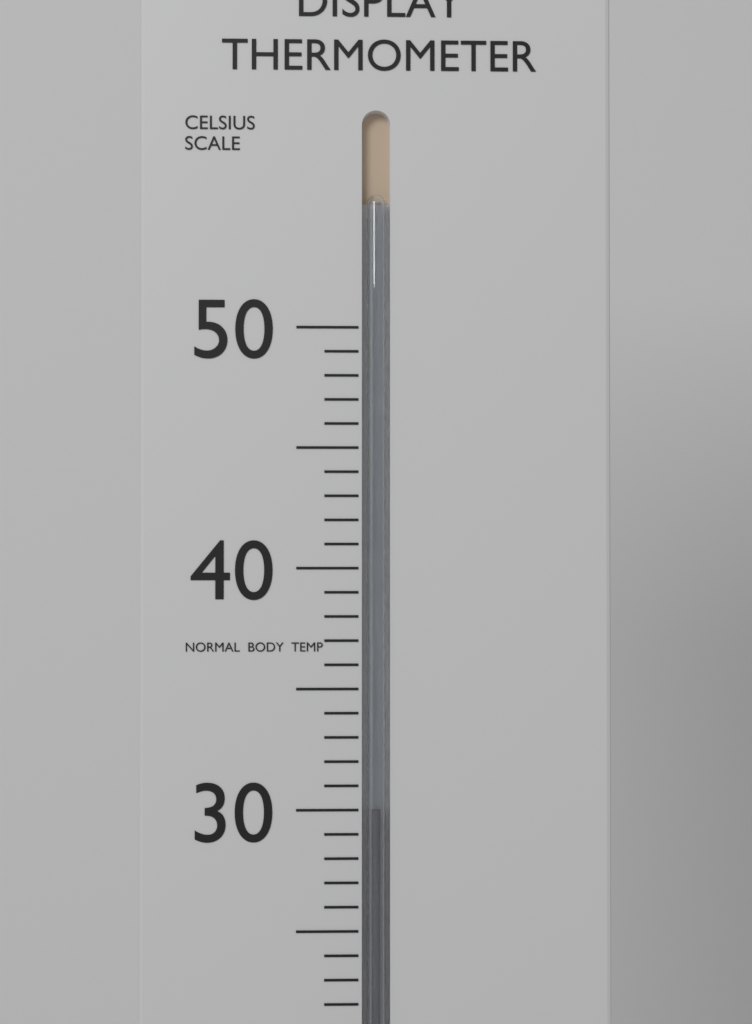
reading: 30 °C
